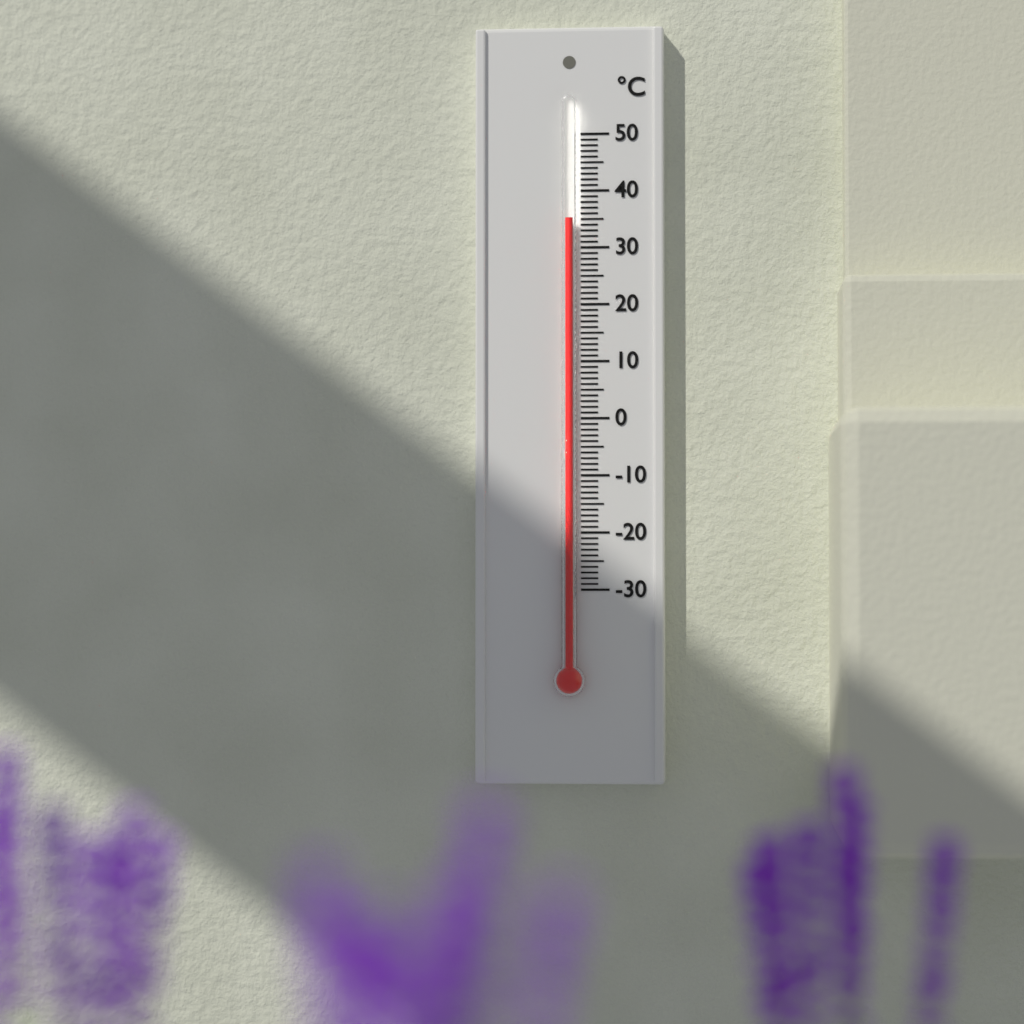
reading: 35 °C
